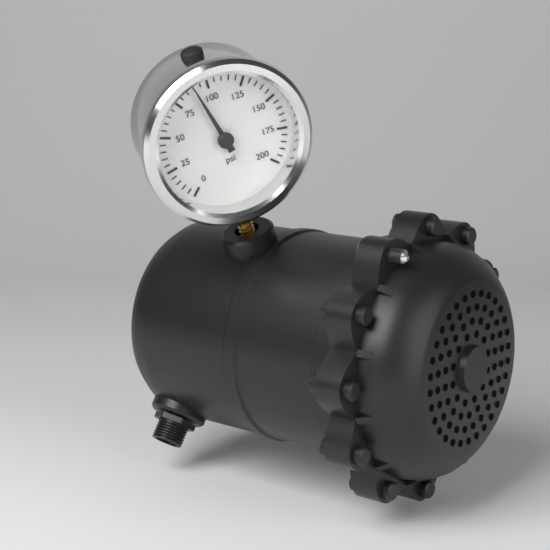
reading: 90 psi
